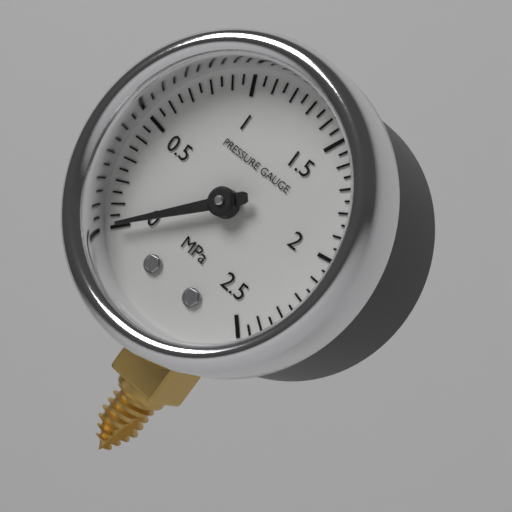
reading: 0.00 MPa
